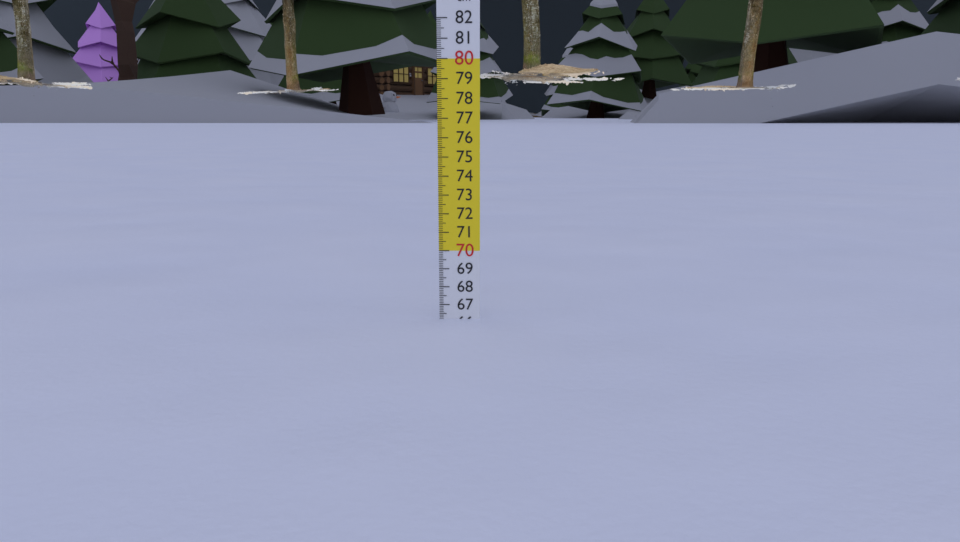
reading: 66.2 cm
